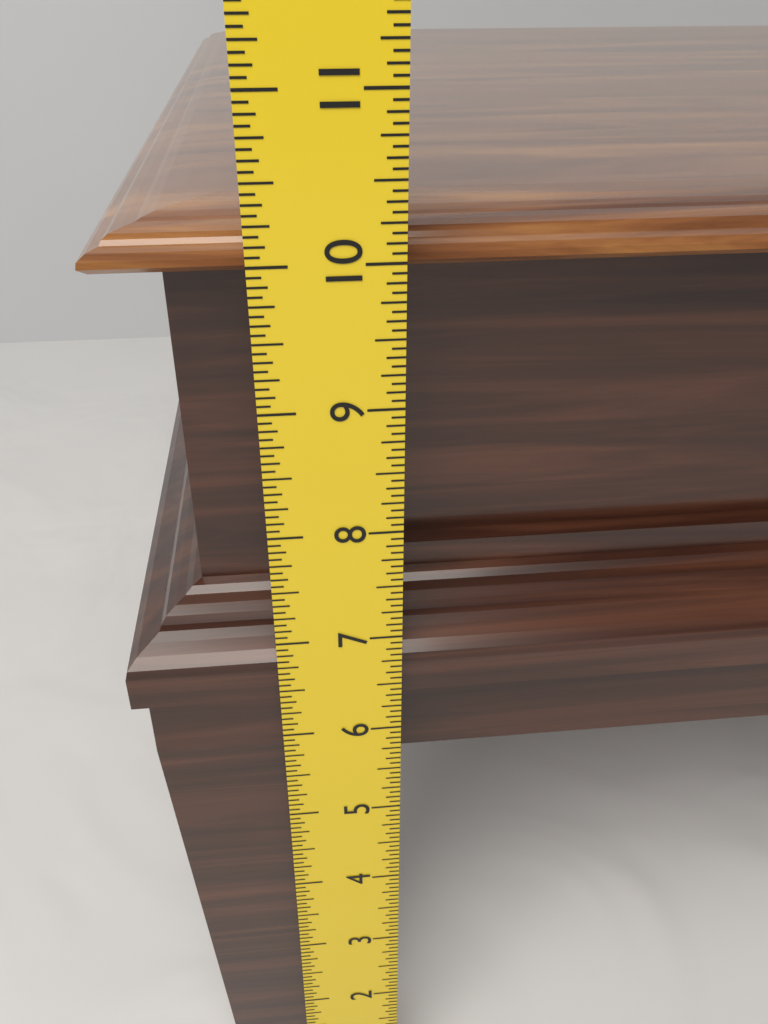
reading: 10.1875 in
